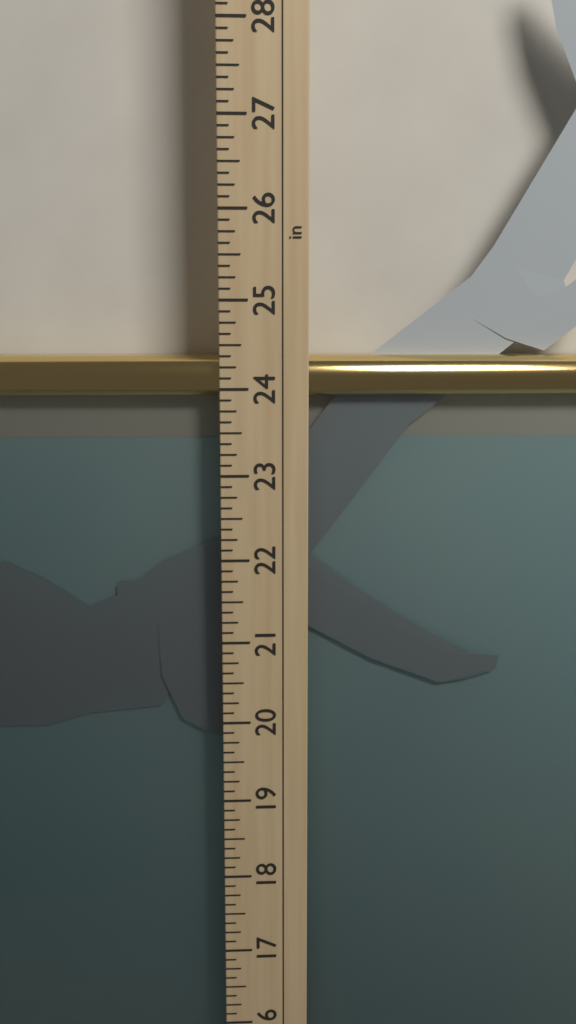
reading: 24.375 in
